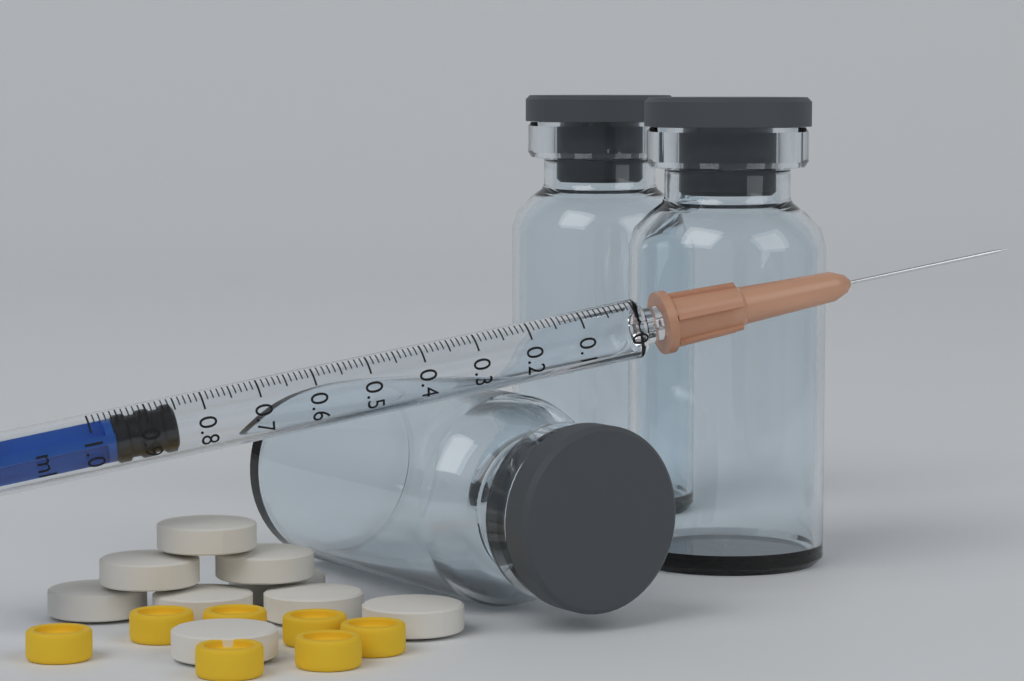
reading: 0.85 ml
